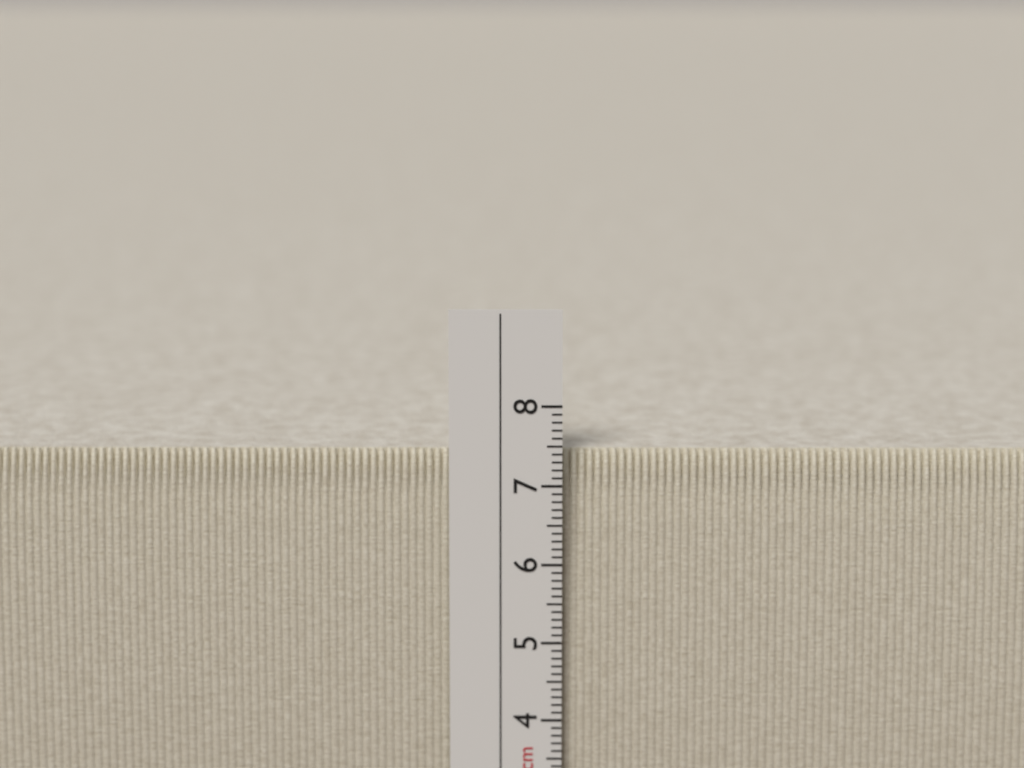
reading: 7.4 cm
